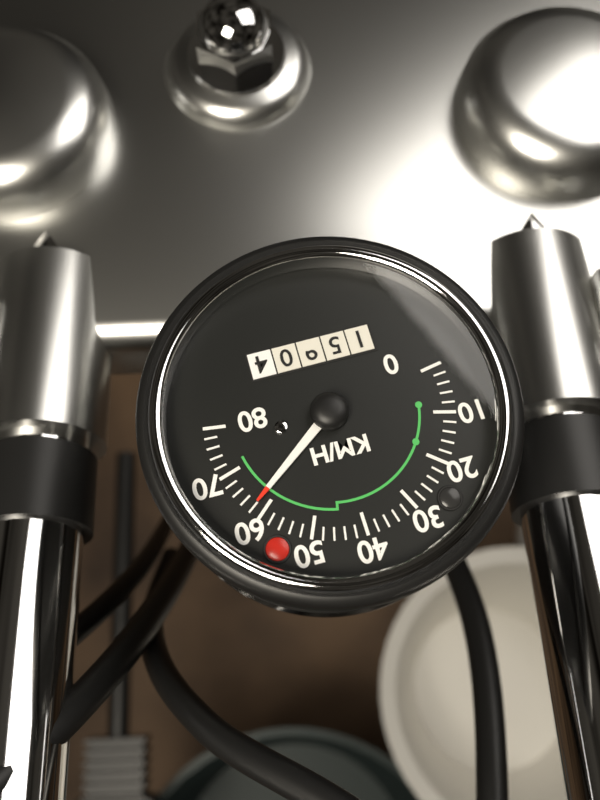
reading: 62 km/h
